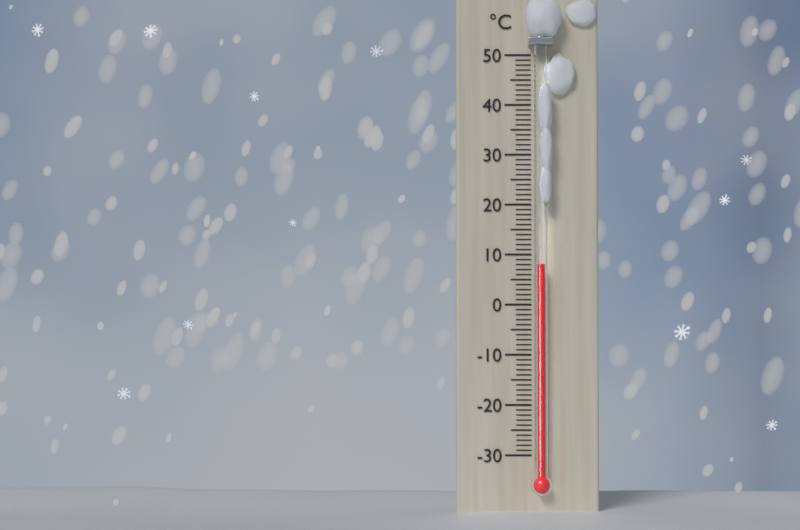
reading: 8 °C
